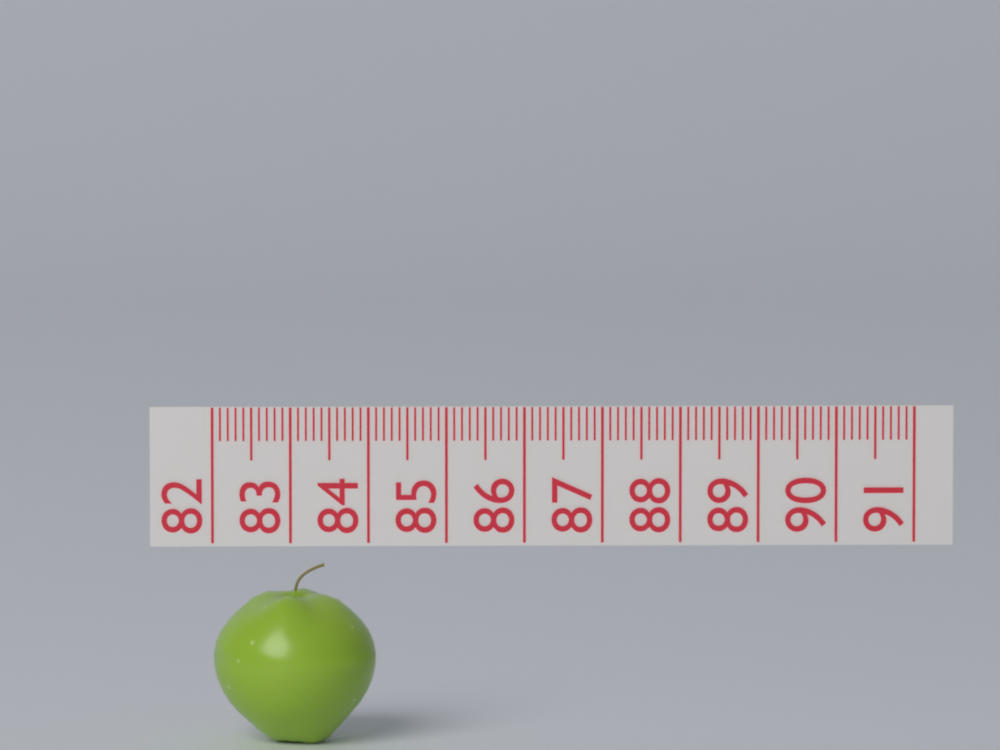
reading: 84.1 (no unit)
